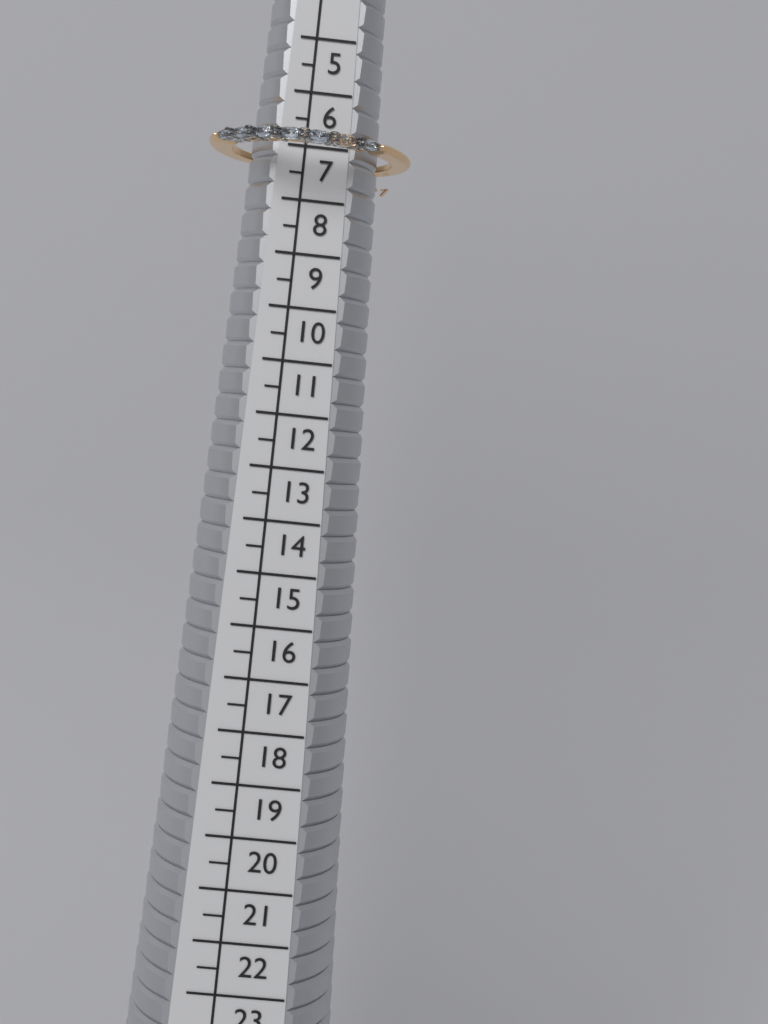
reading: 7.5 (no unit)
